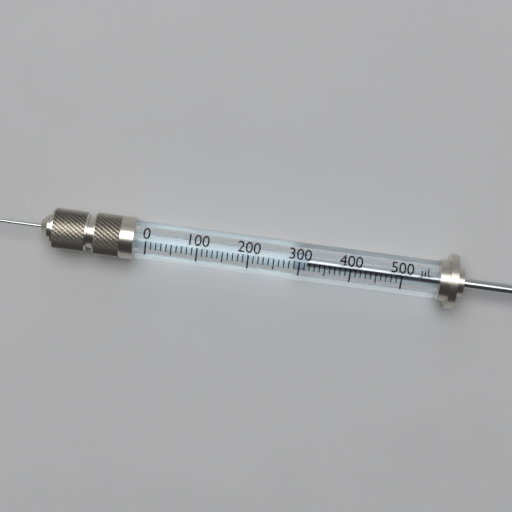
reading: 290 µL
